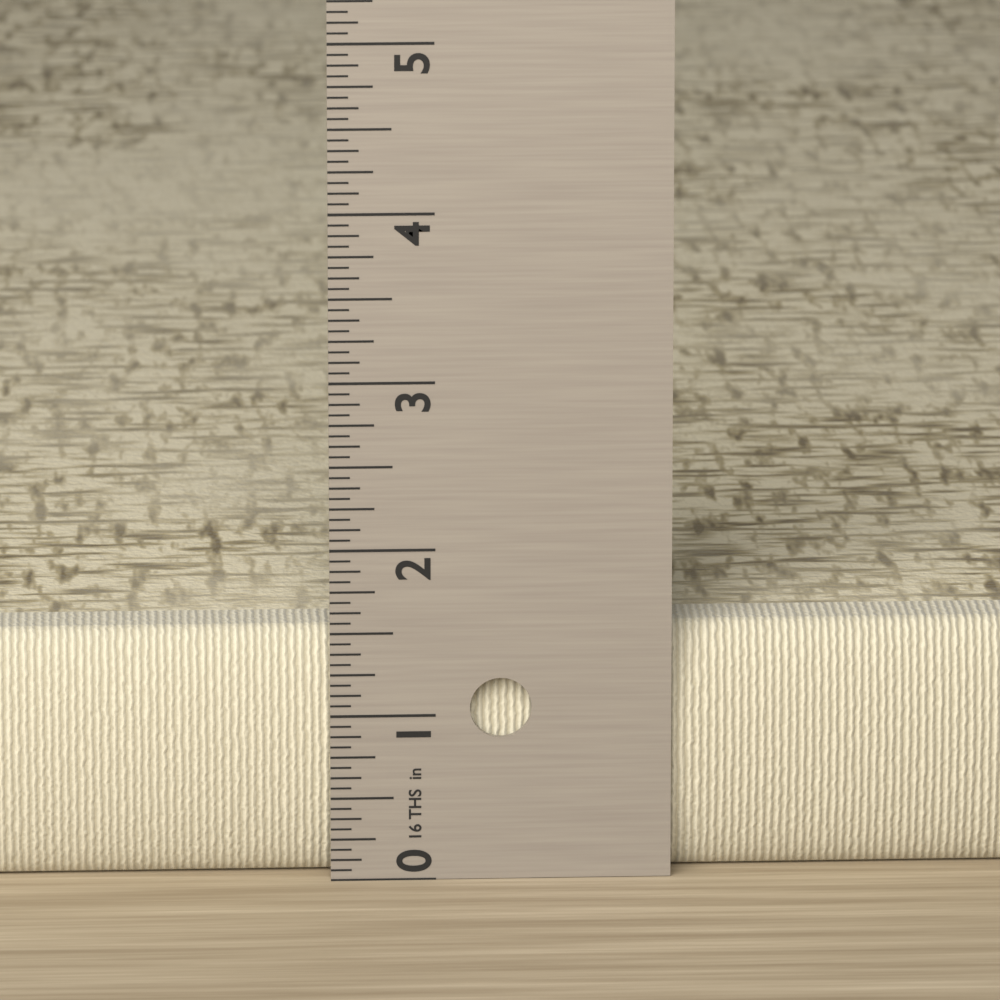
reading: 1.5000 in
